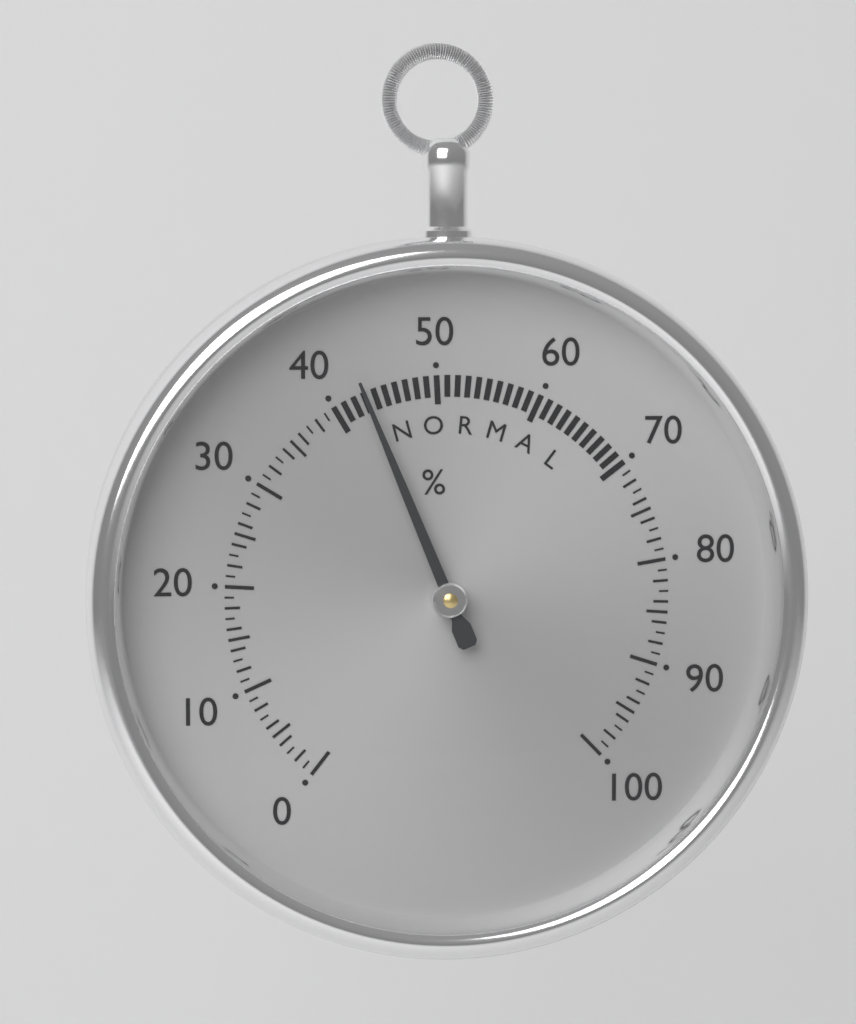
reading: 43 %
